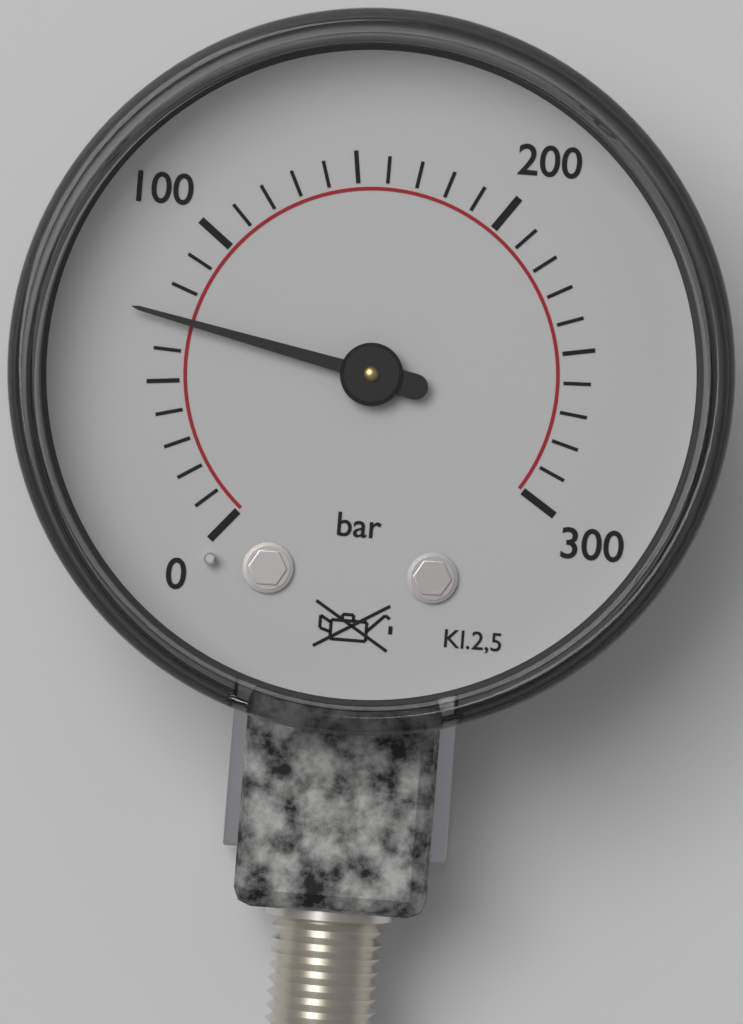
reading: 70 bar
